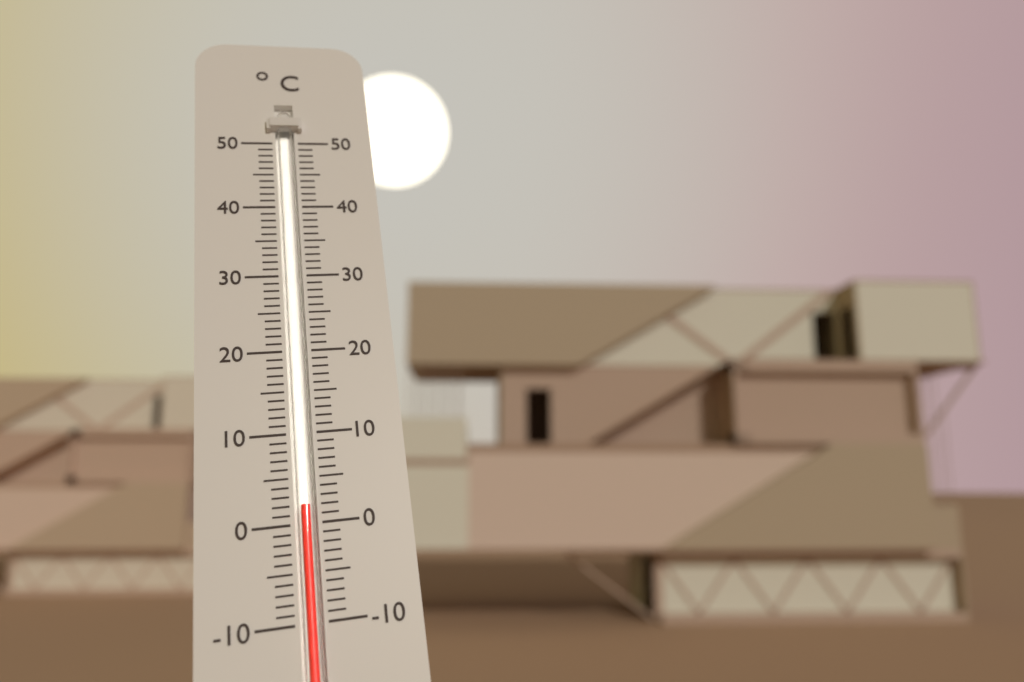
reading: 2 °C
